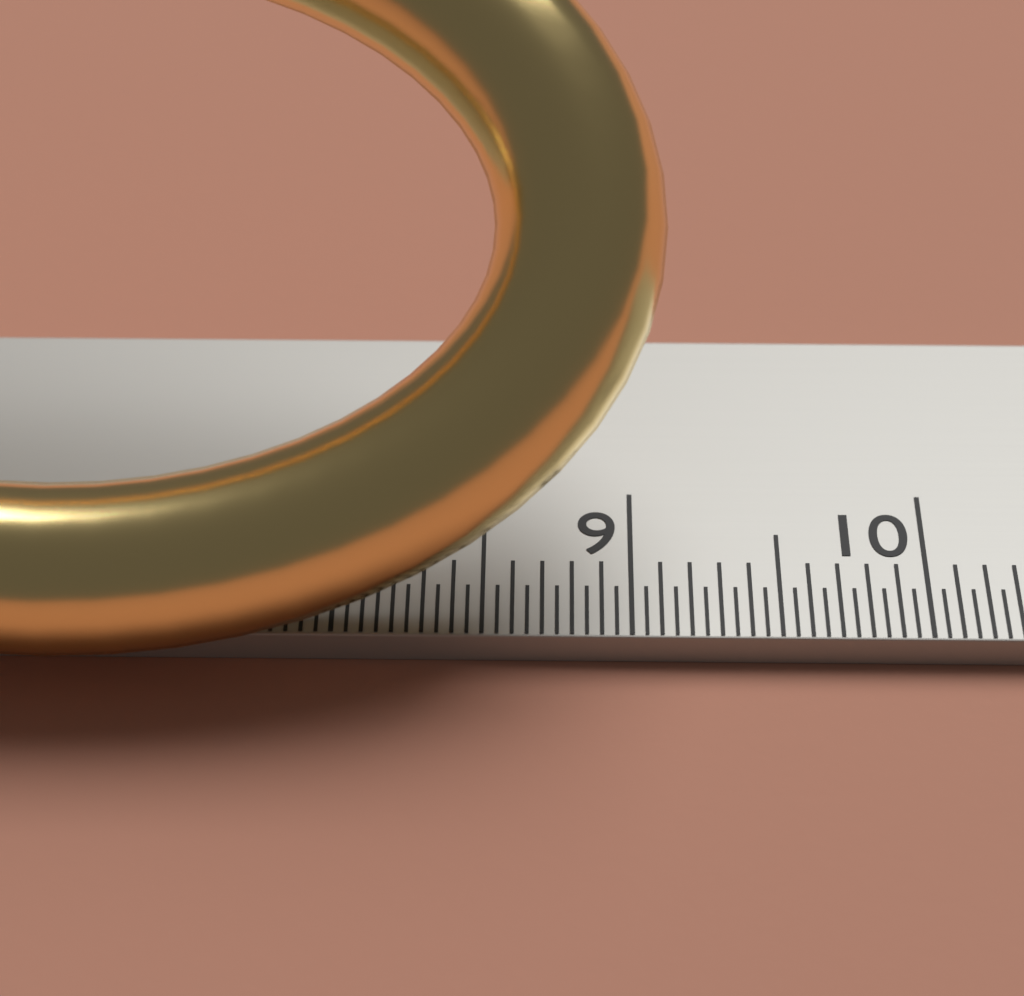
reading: 9.10 cm
